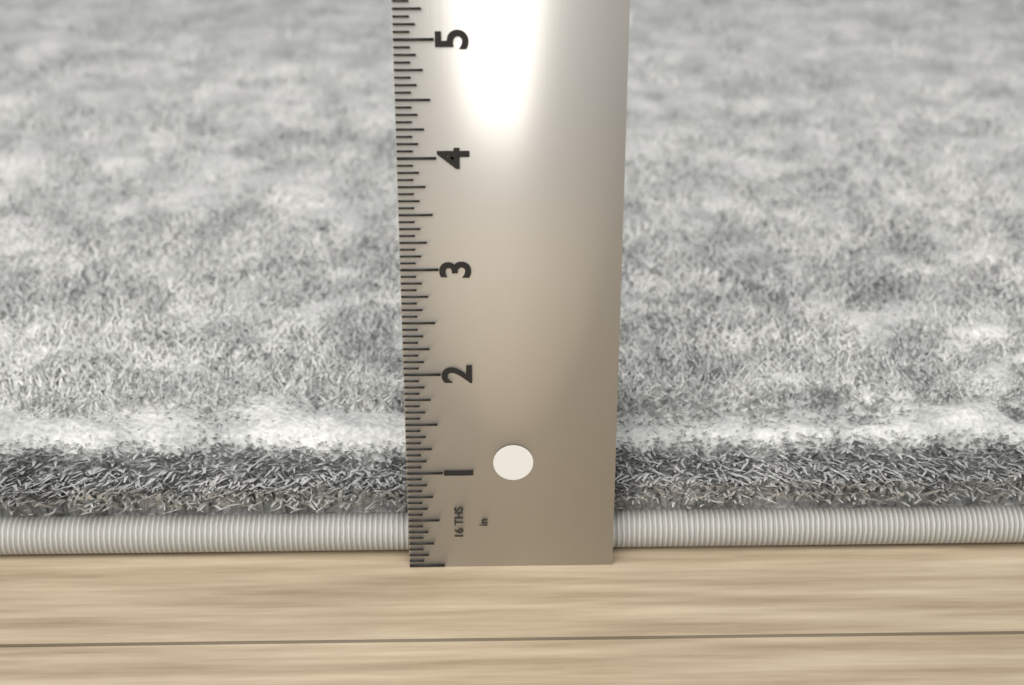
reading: 1.0625 in
